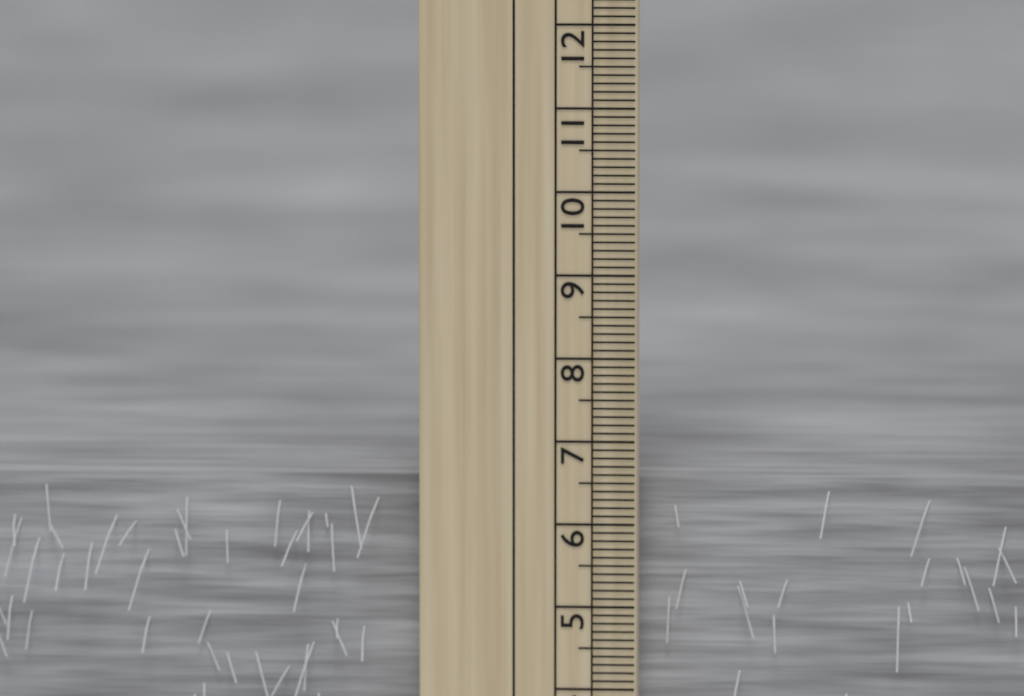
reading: 6.5 cm
